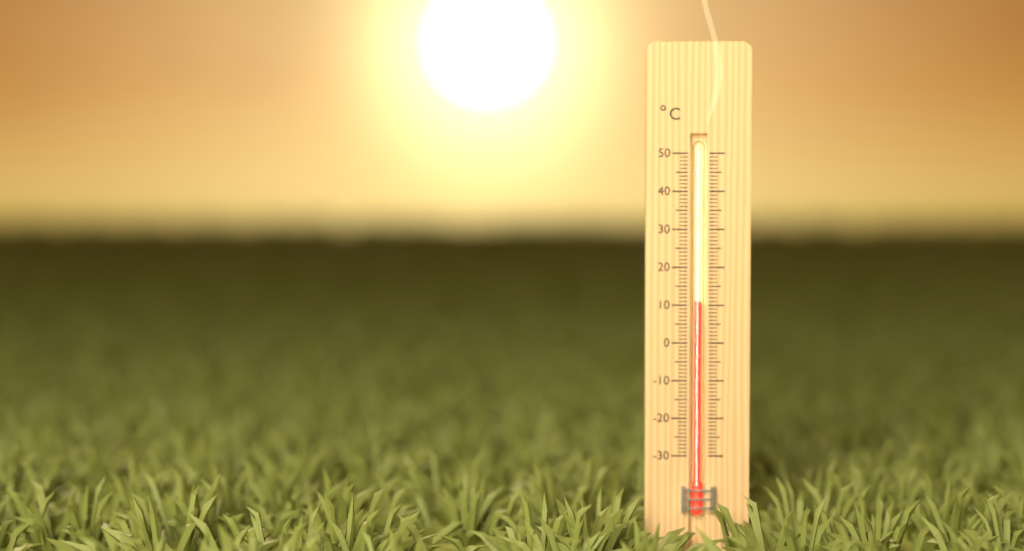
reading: 11 °C
